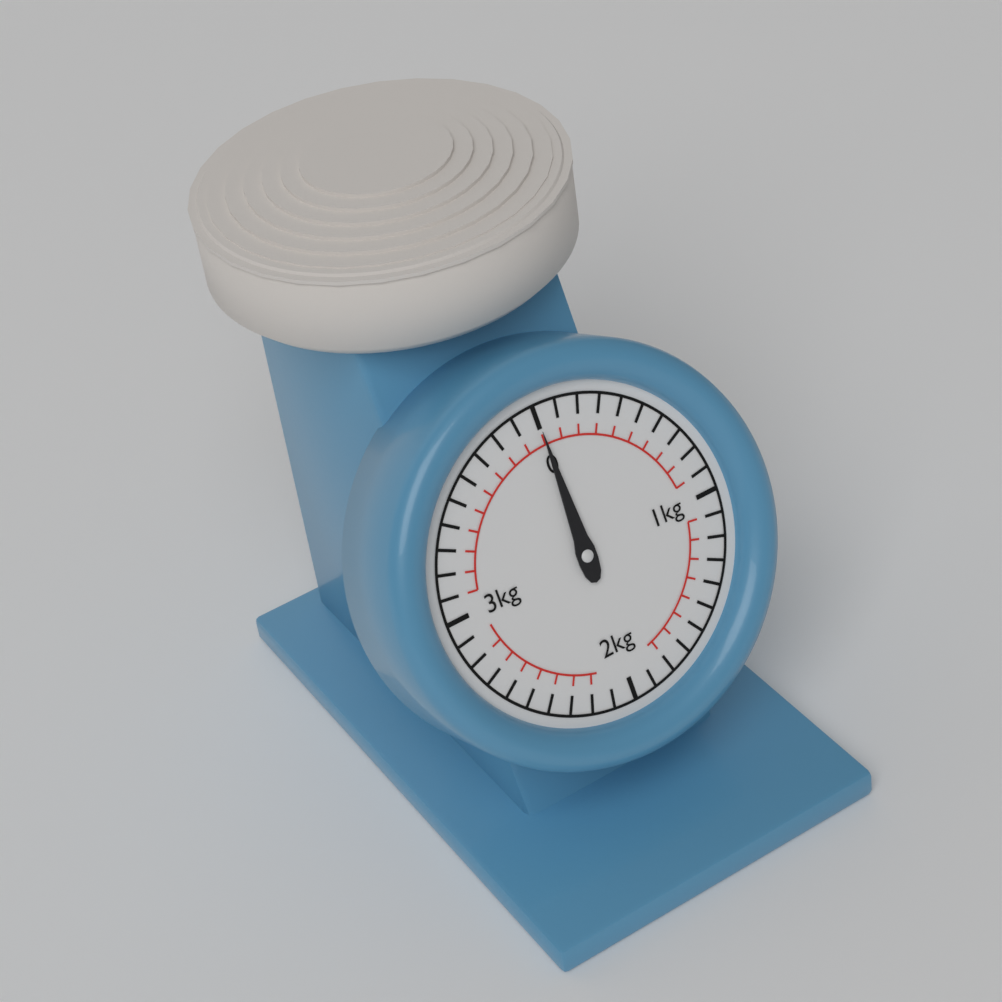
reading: 0.0 kg
